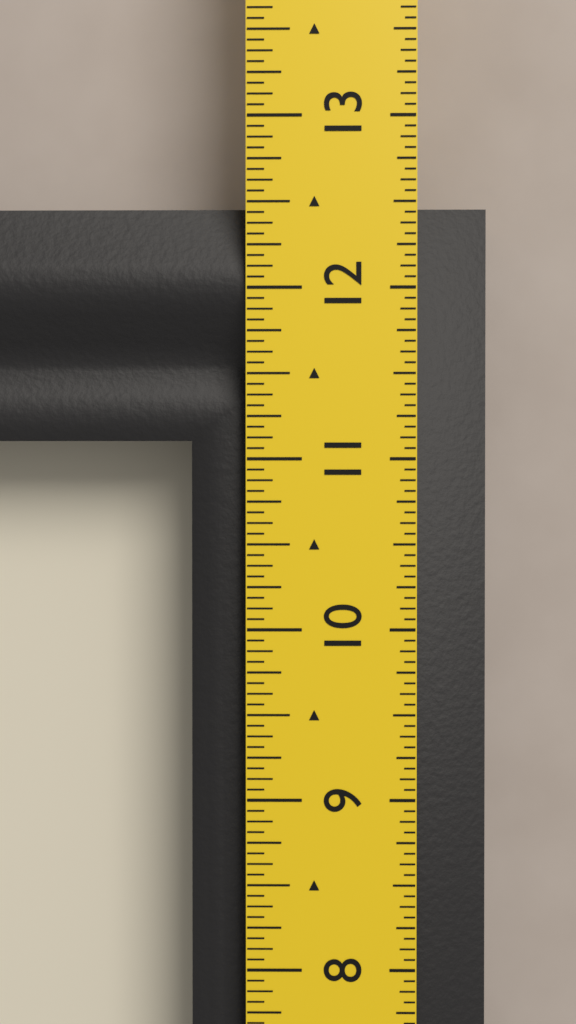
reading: 12.5000 in
